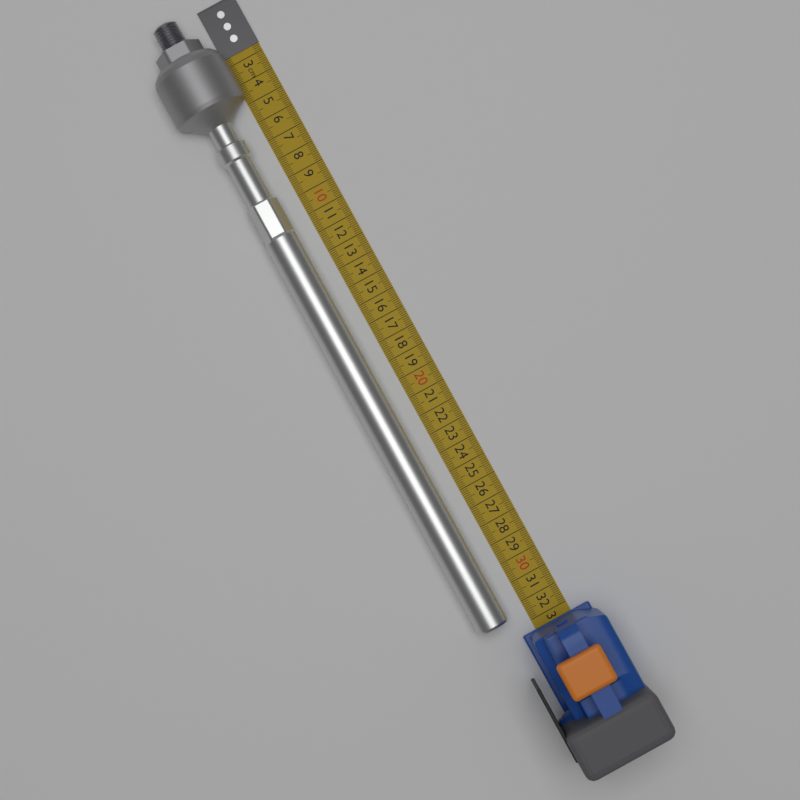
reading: 32.4 cm
